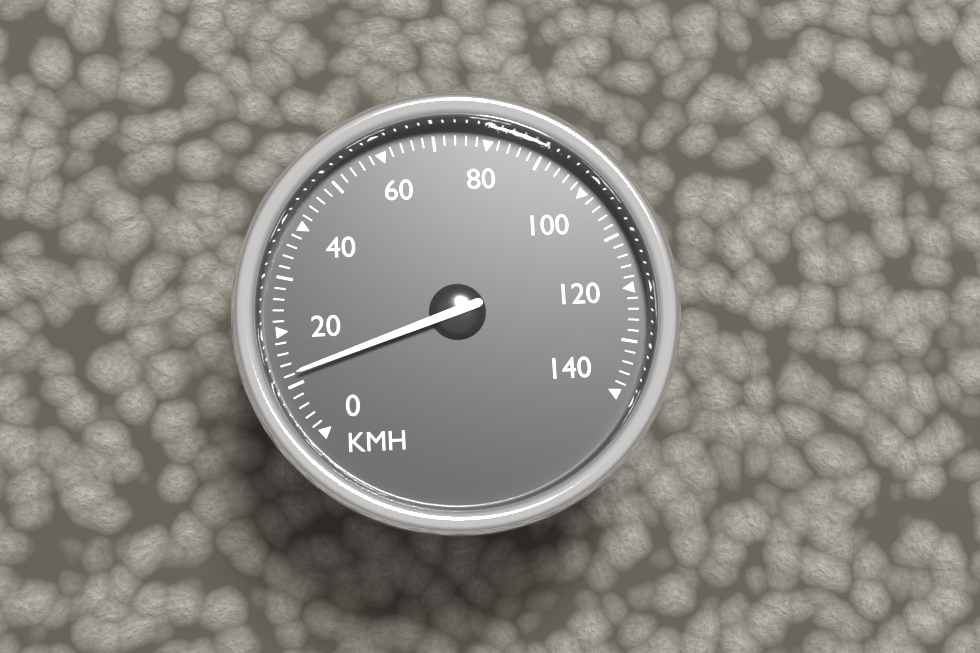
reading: 12 km/h
